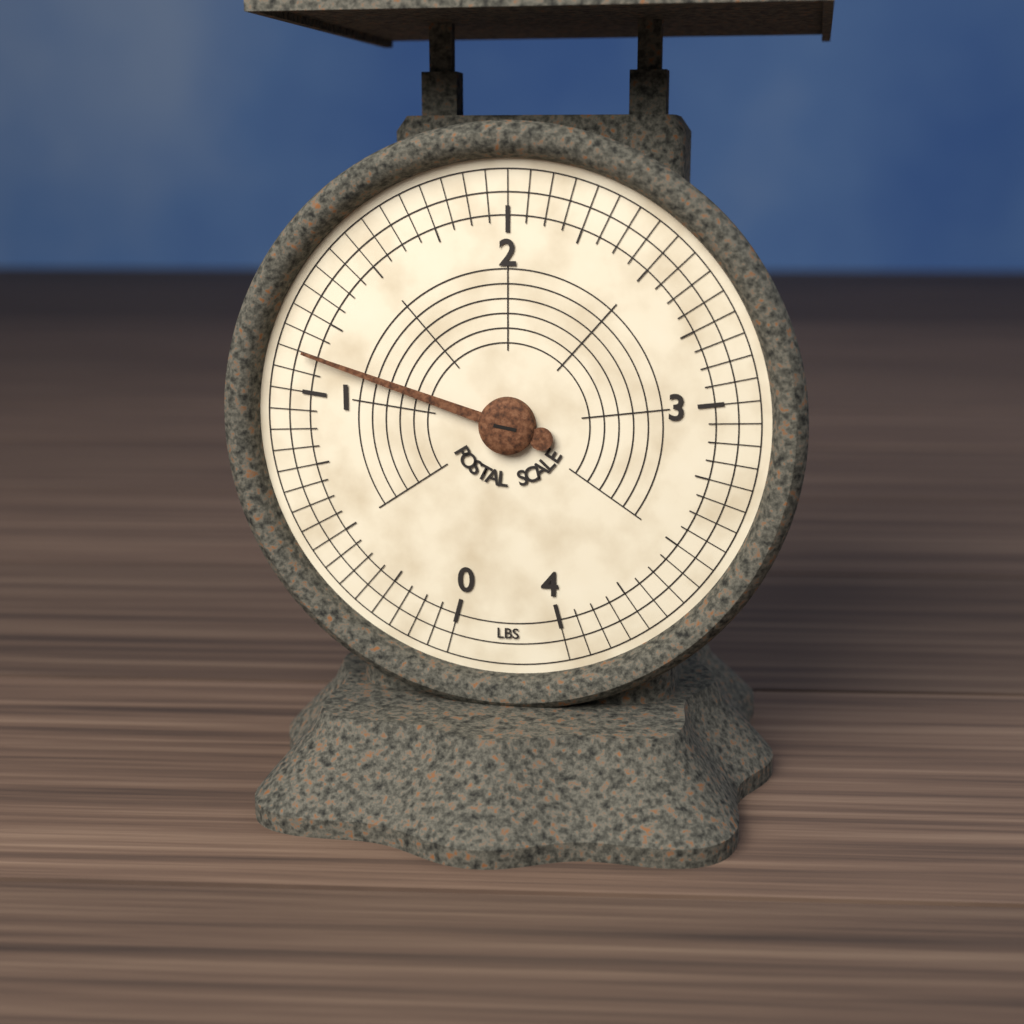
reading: 1.1250 lbs
